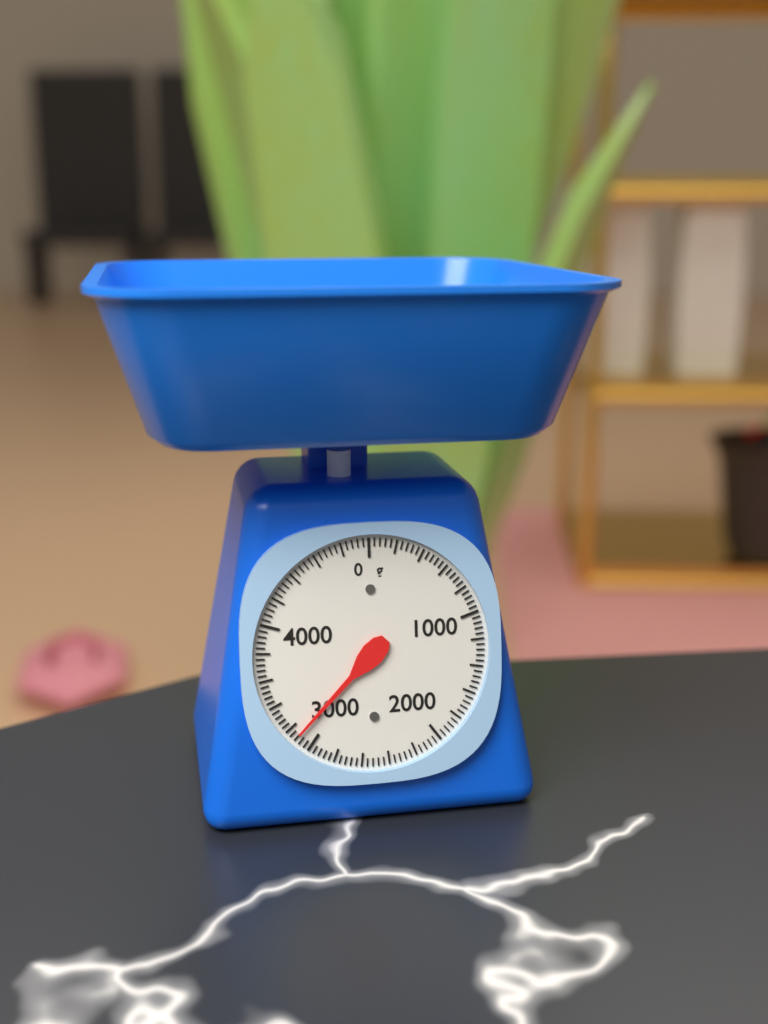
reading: 3120 g
